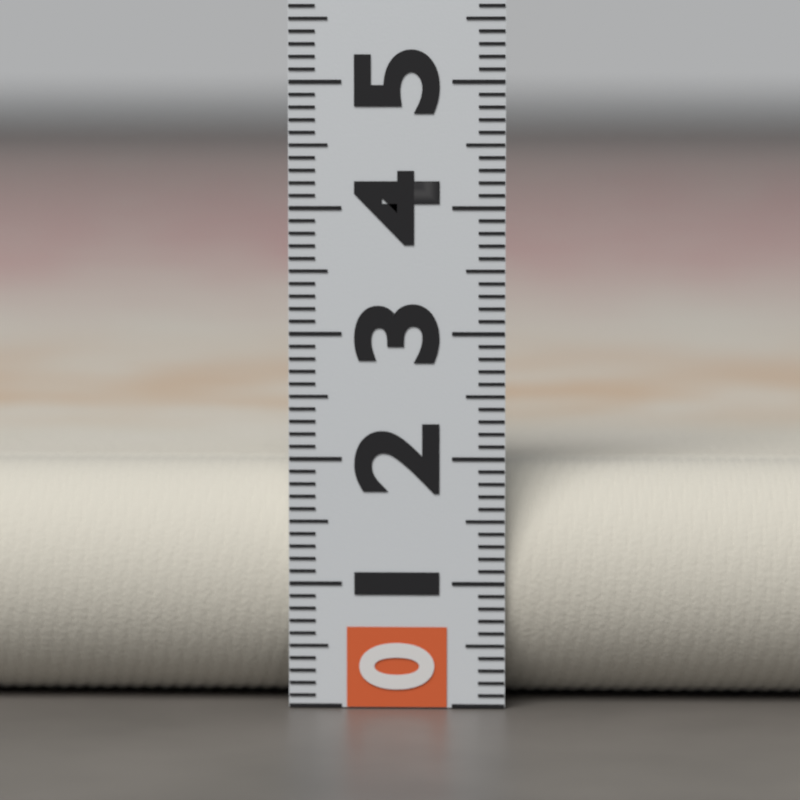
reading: 1.9 (no unit)
